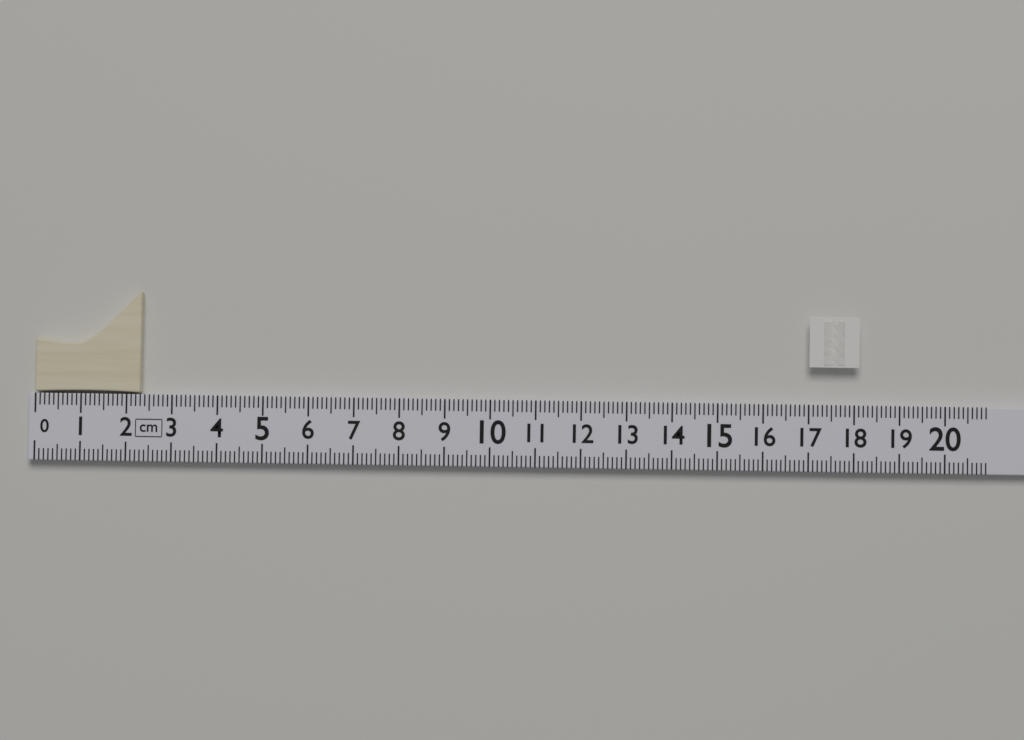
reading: 2.3 cm
